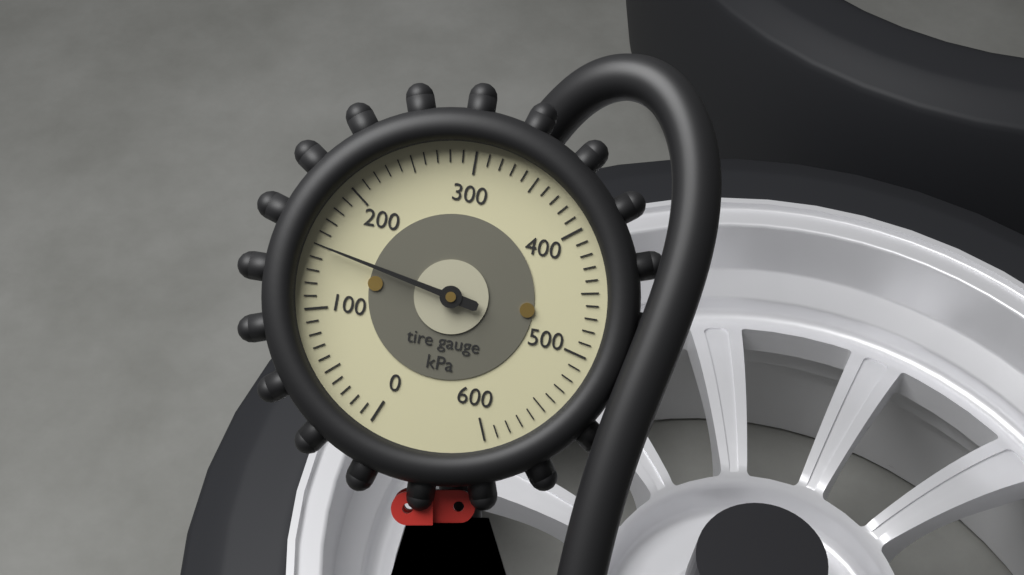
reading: 150 kPa
